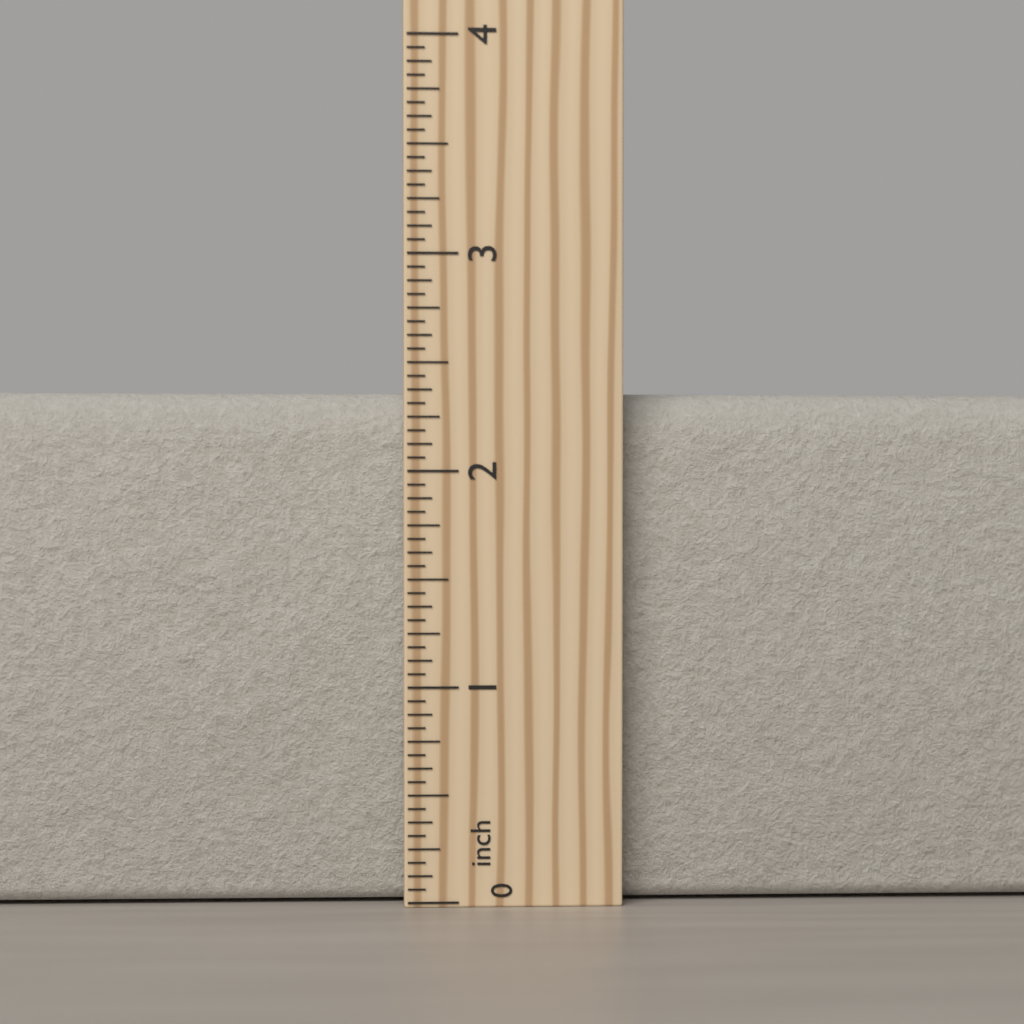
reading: 2.3750 inch
